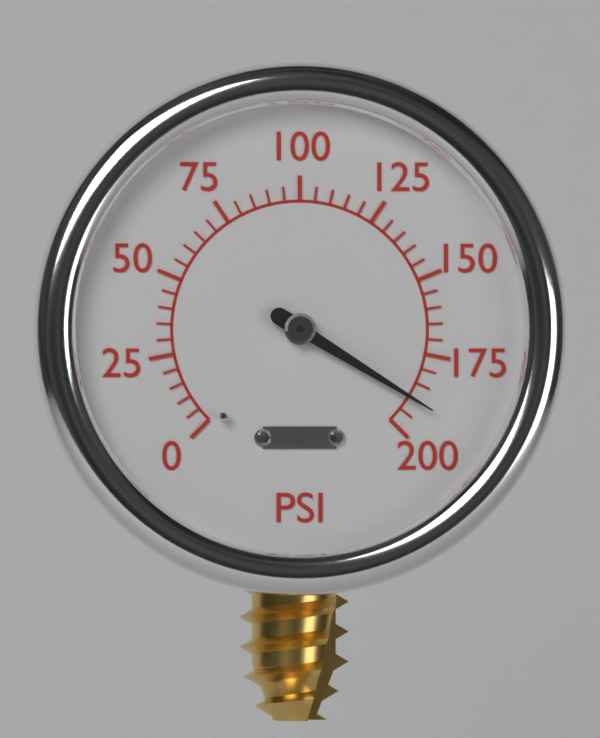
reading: 190 psi
